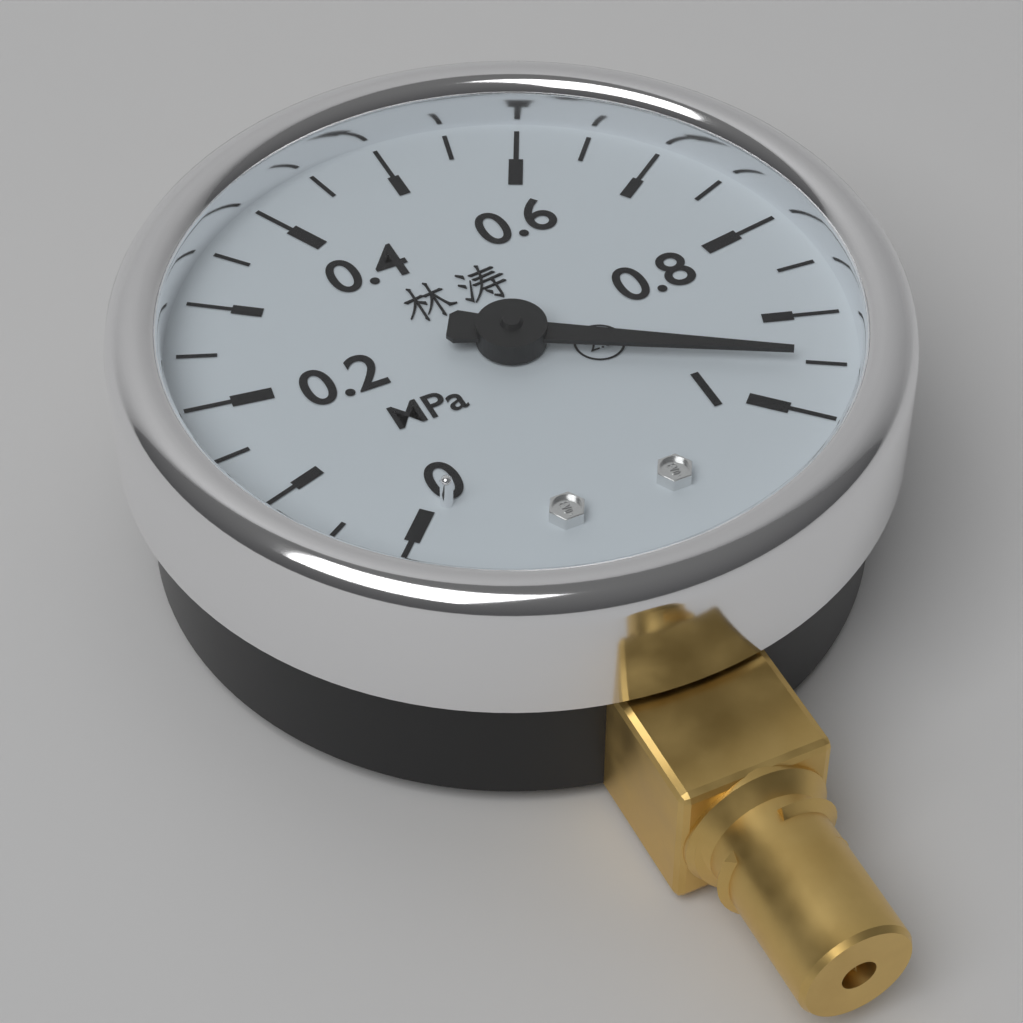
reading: 0.95 MPa
